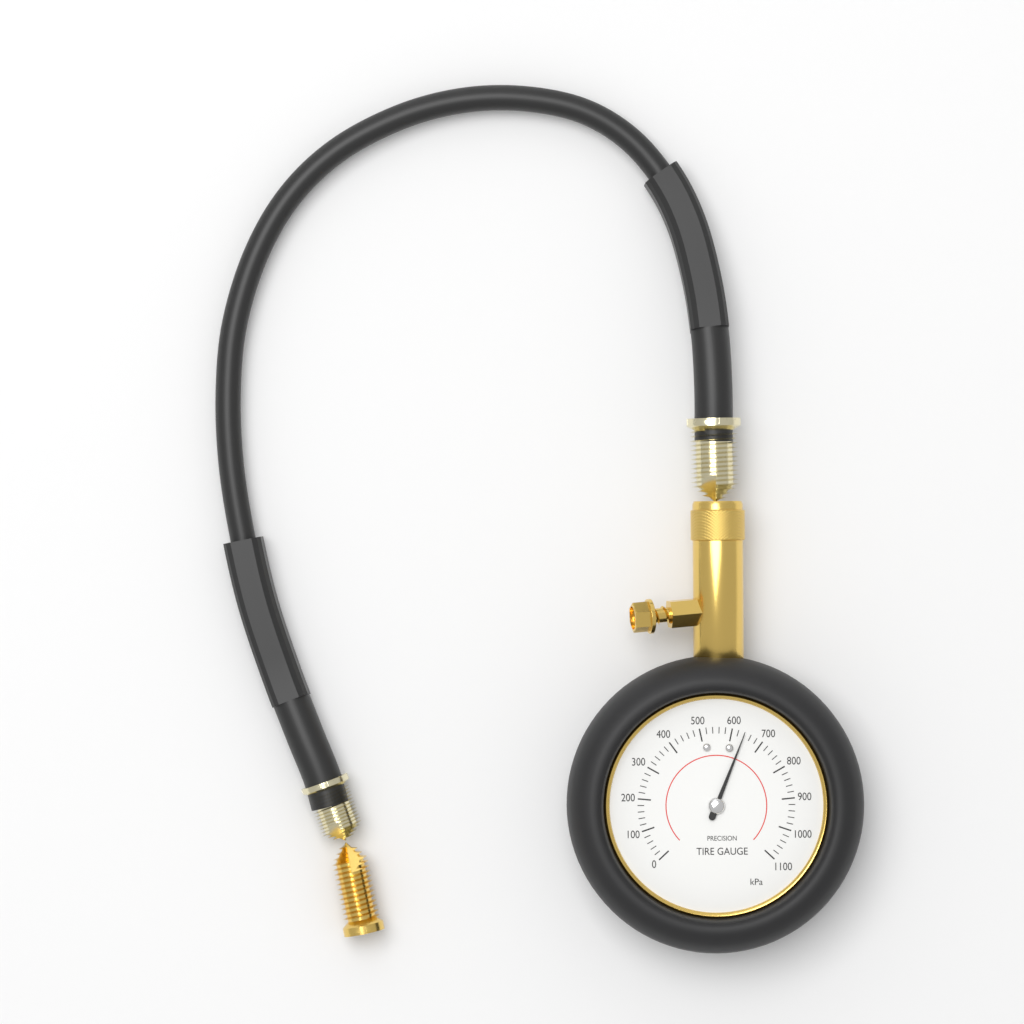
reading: 640 kPa
